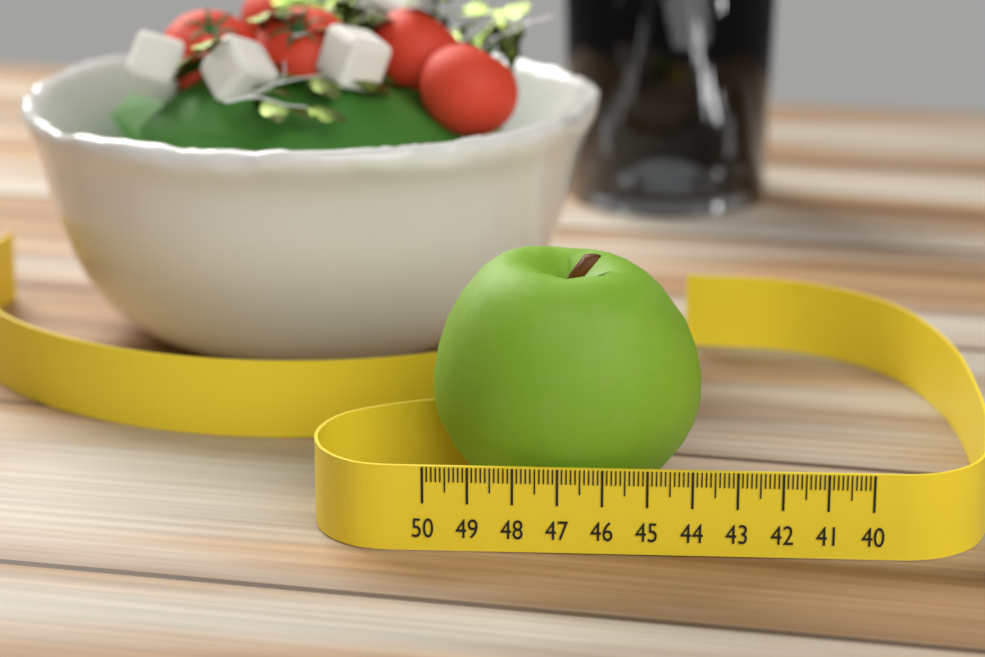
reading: 43.8 (no unit)
